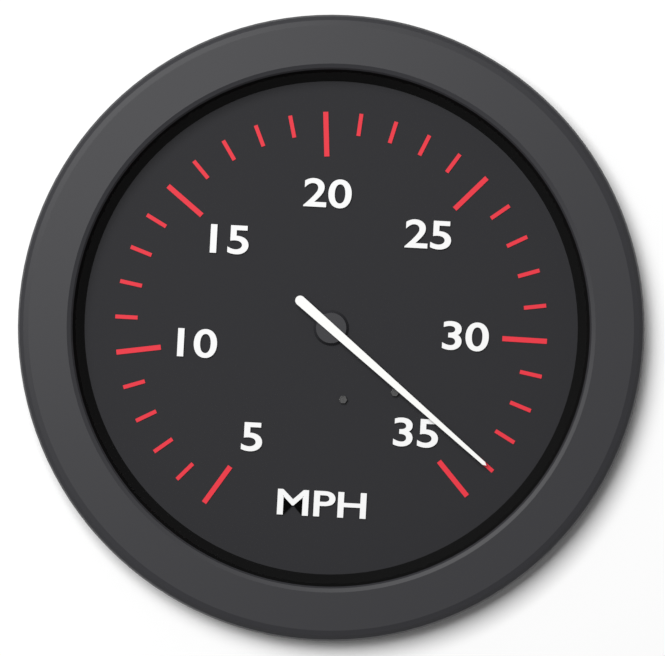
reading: 34 MPH
